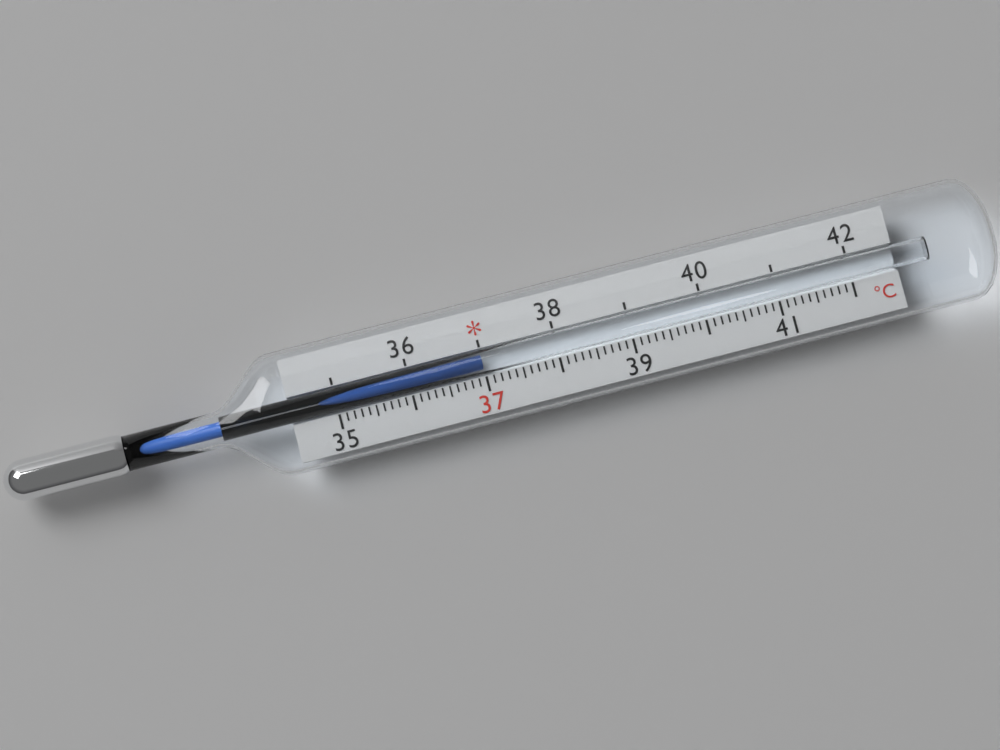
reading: 37.0 °C
